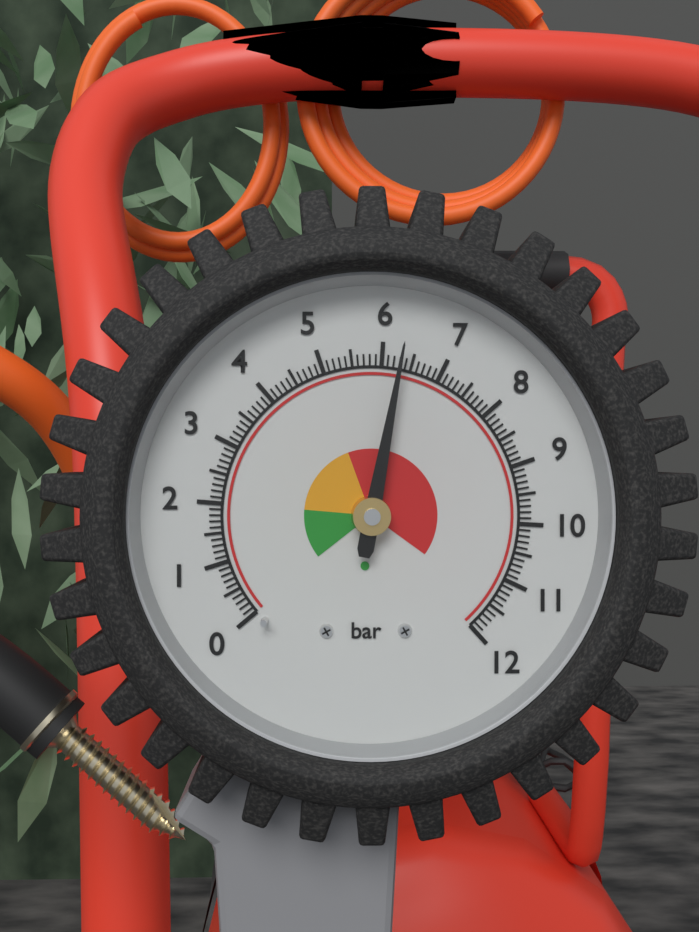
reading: 6.3 bar
